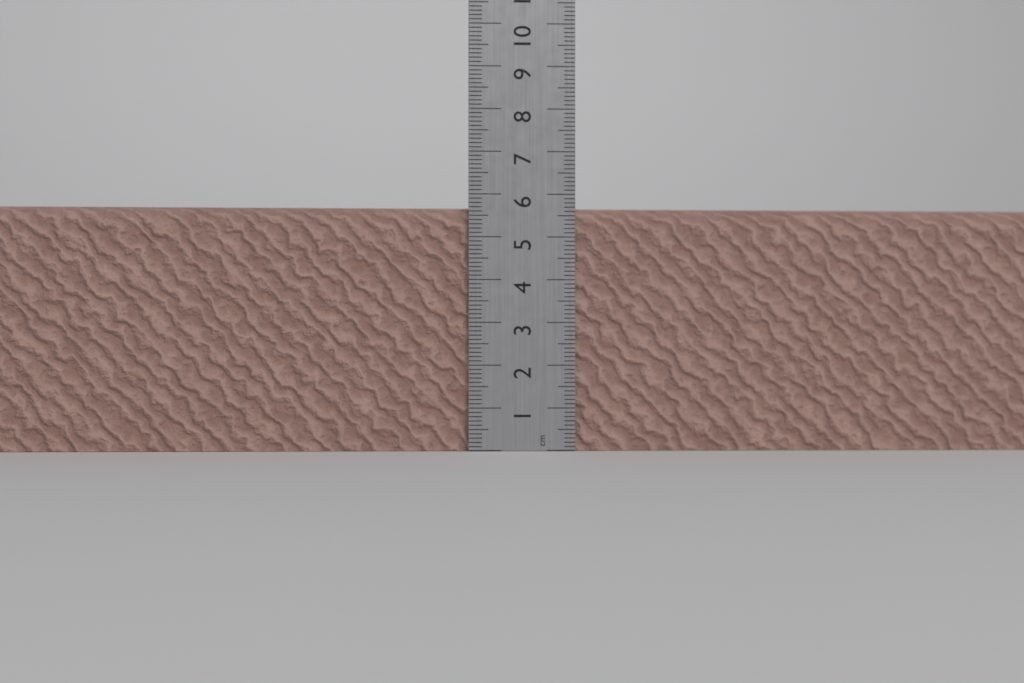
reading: 5.7 cm
